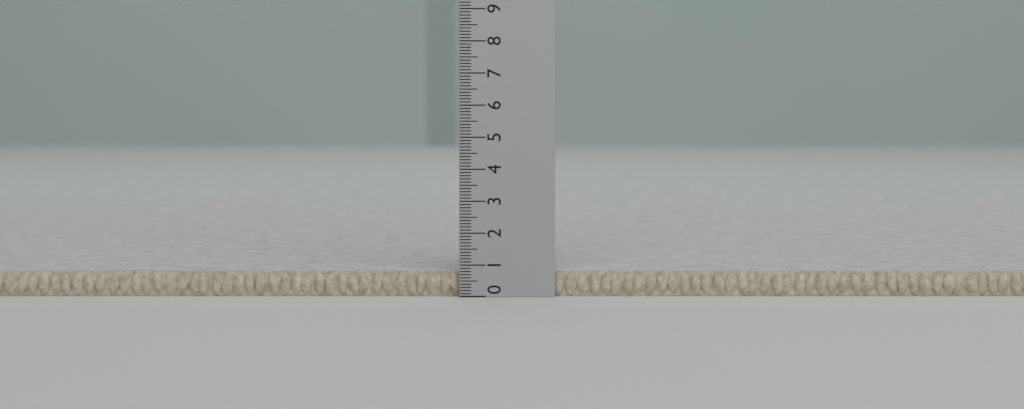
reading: 0.8 (no unit)
